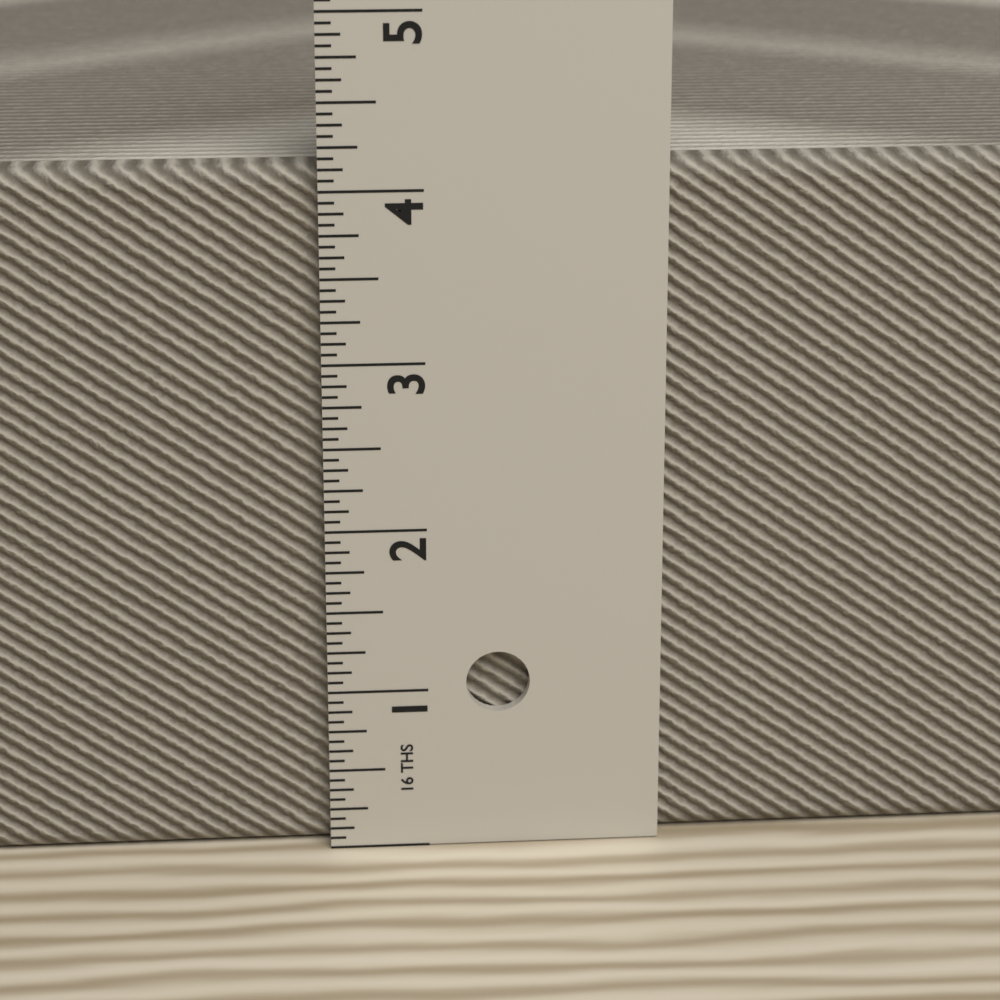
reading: 4.1250 in
